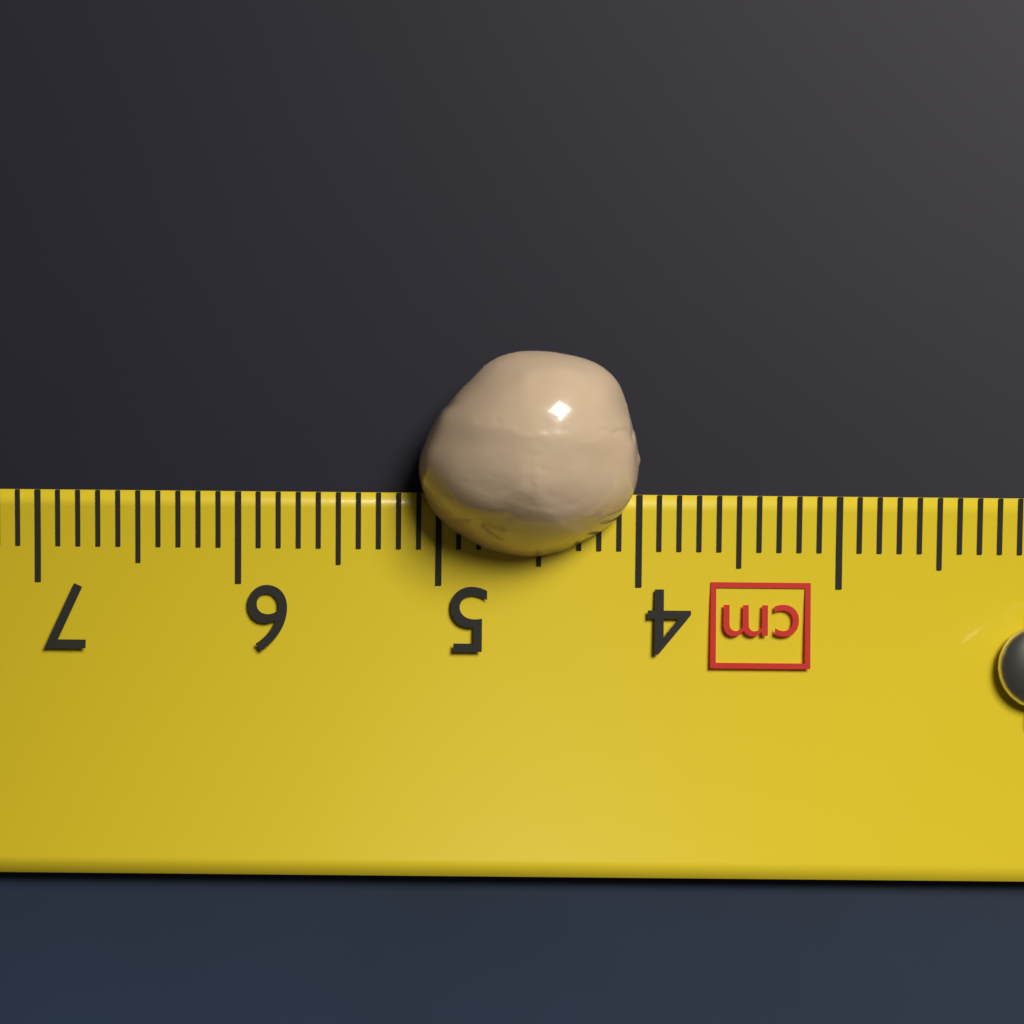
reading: 5.1 cm
